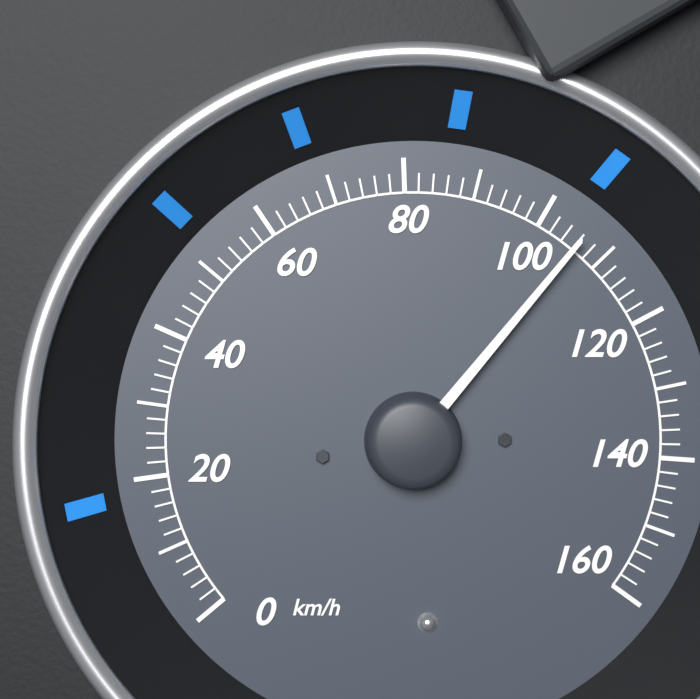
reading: 106 km/h
